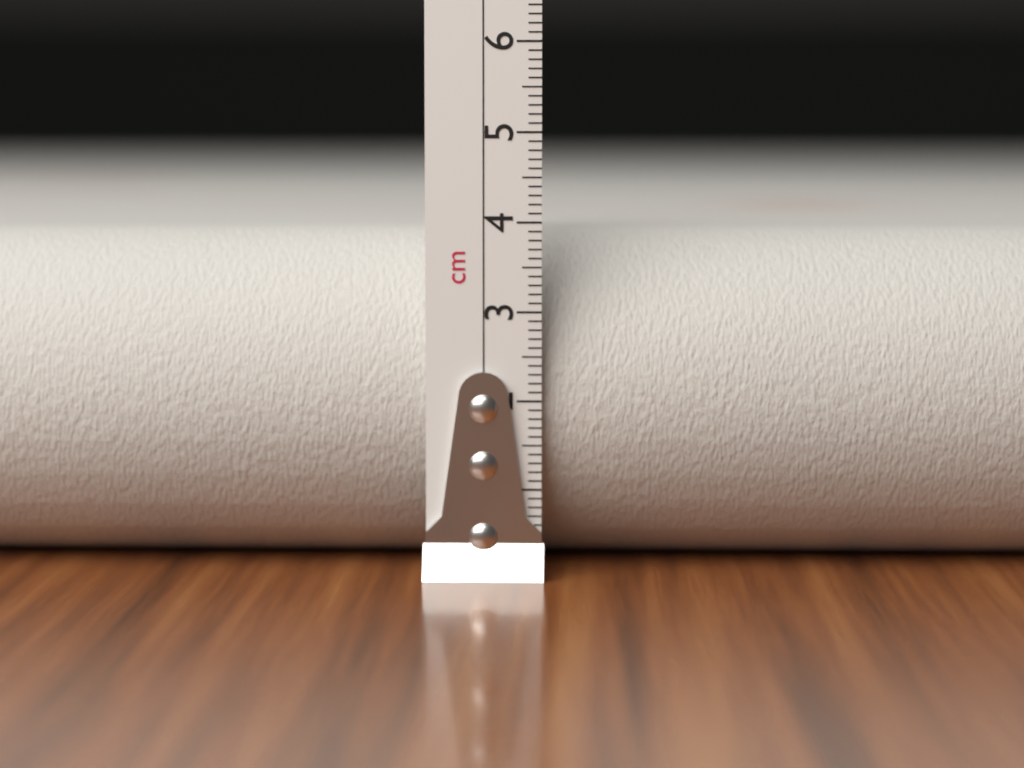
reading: 3.9 cm
